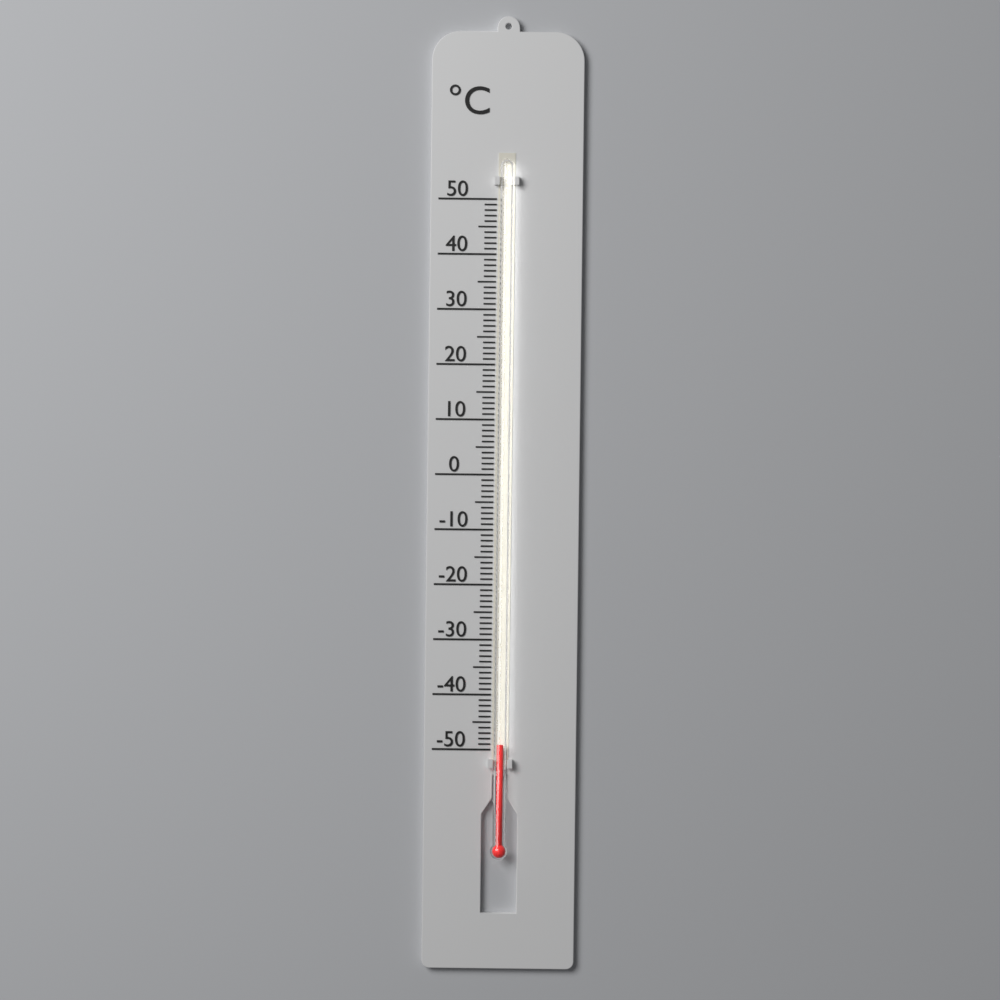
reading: -49 °C
